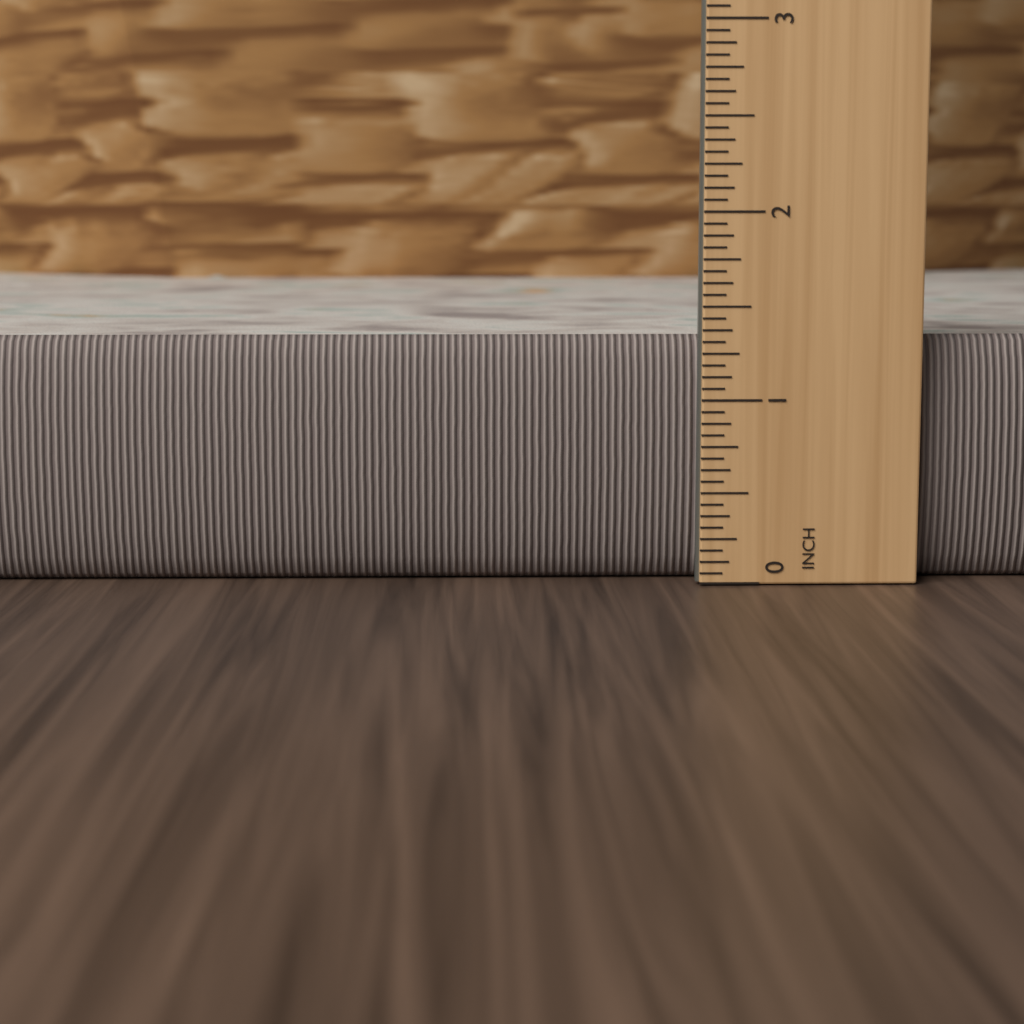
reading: 1.4375 inch
